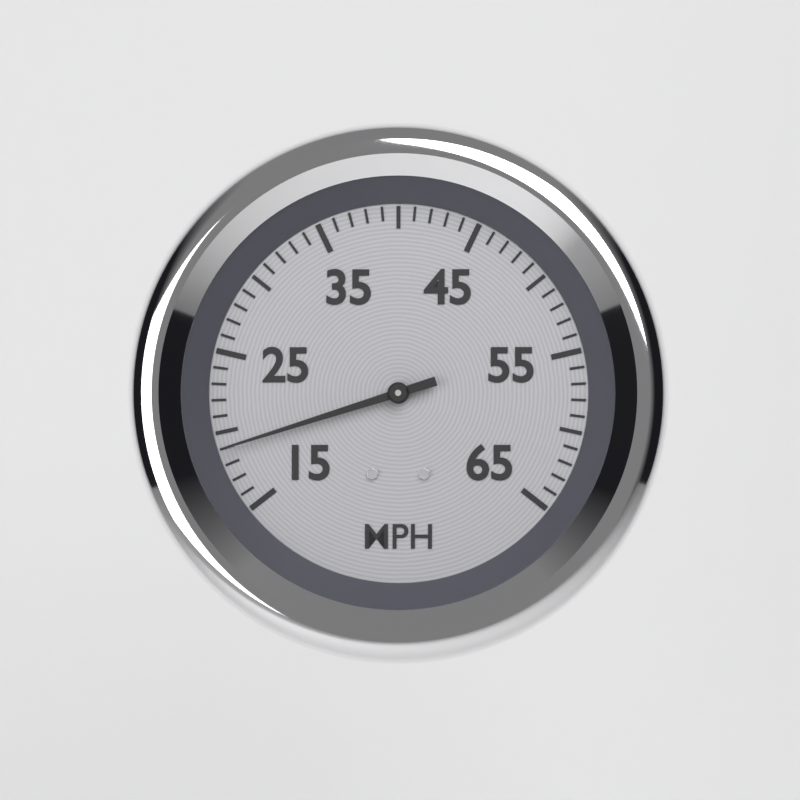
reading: 19 MPH
